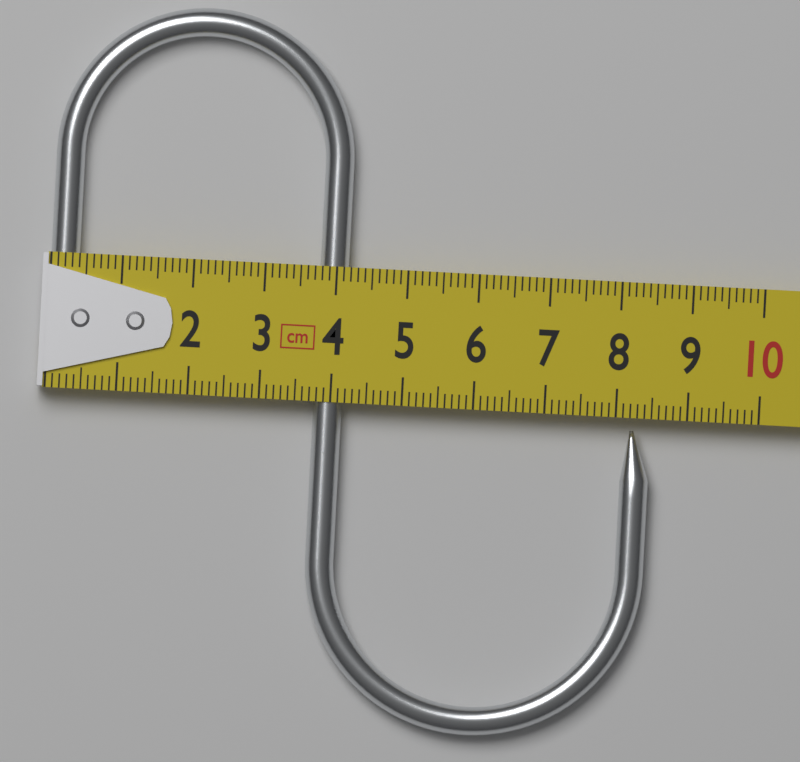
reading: 8.5 cm
